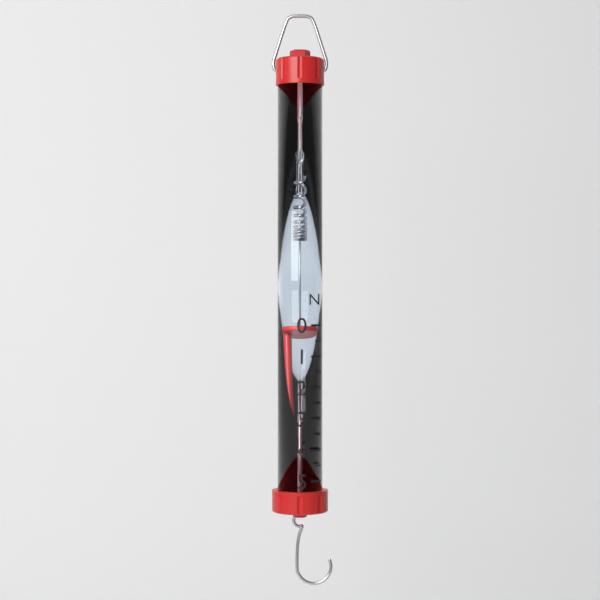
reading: 0.0 N
